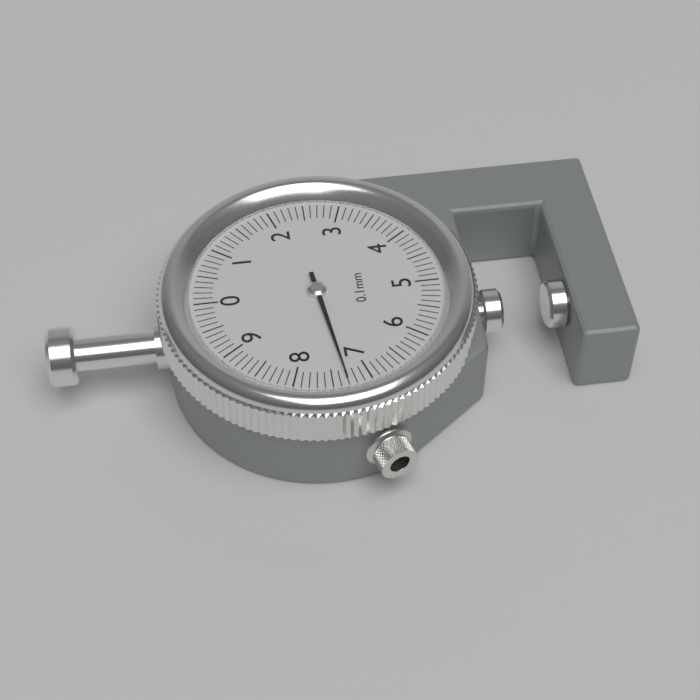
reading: 7.3 mm
